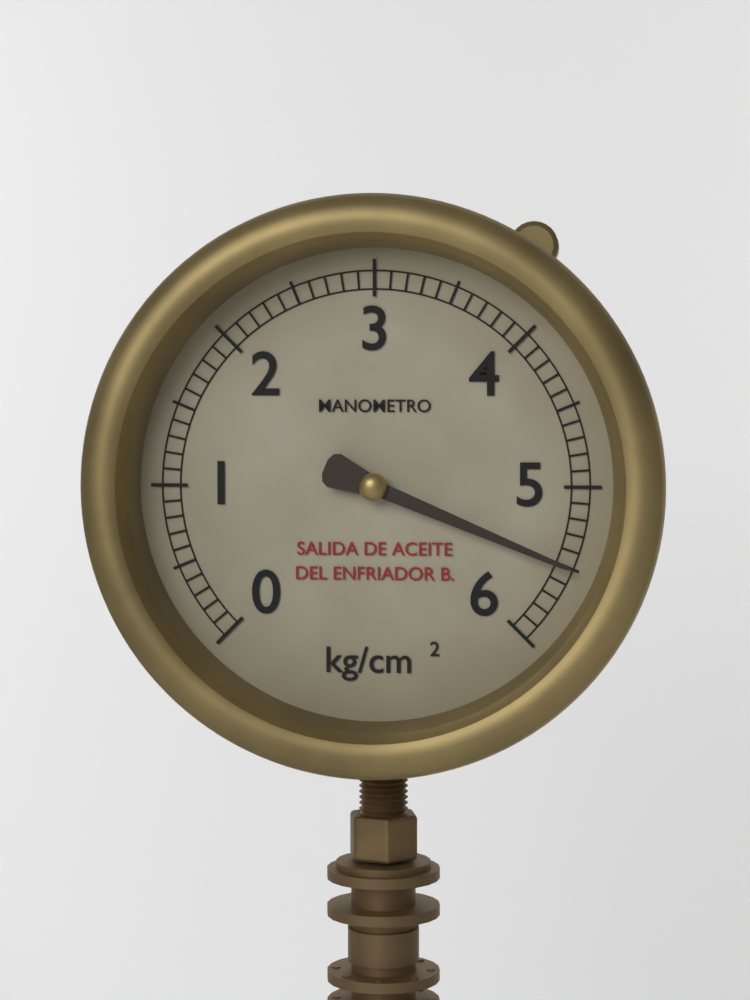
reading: 5.5 kg/cm²
